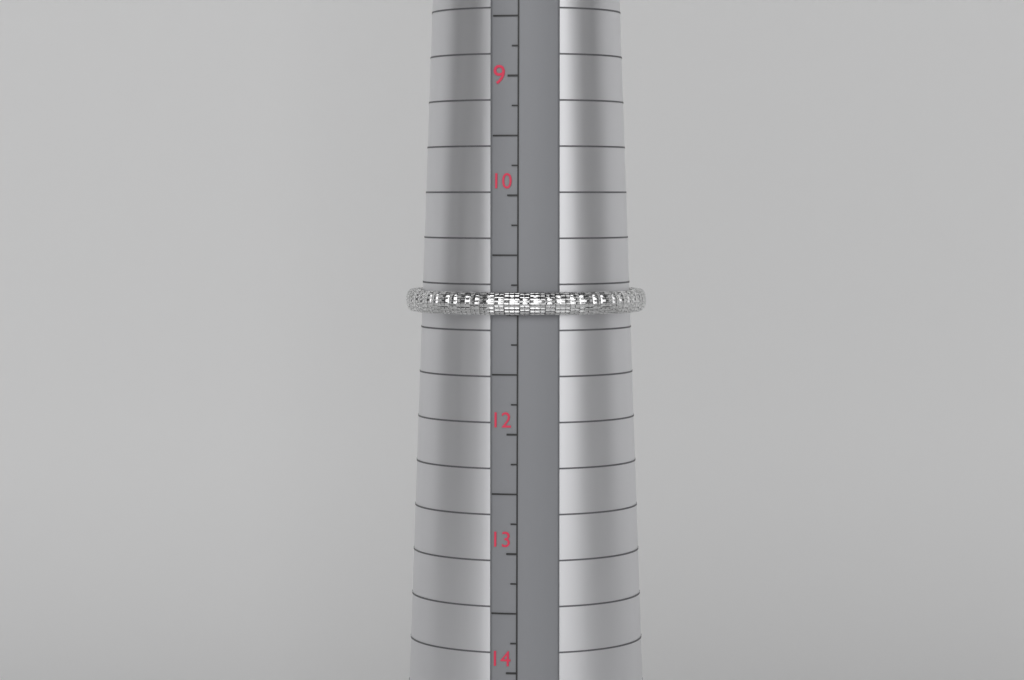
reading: 11.00 (no unit)
